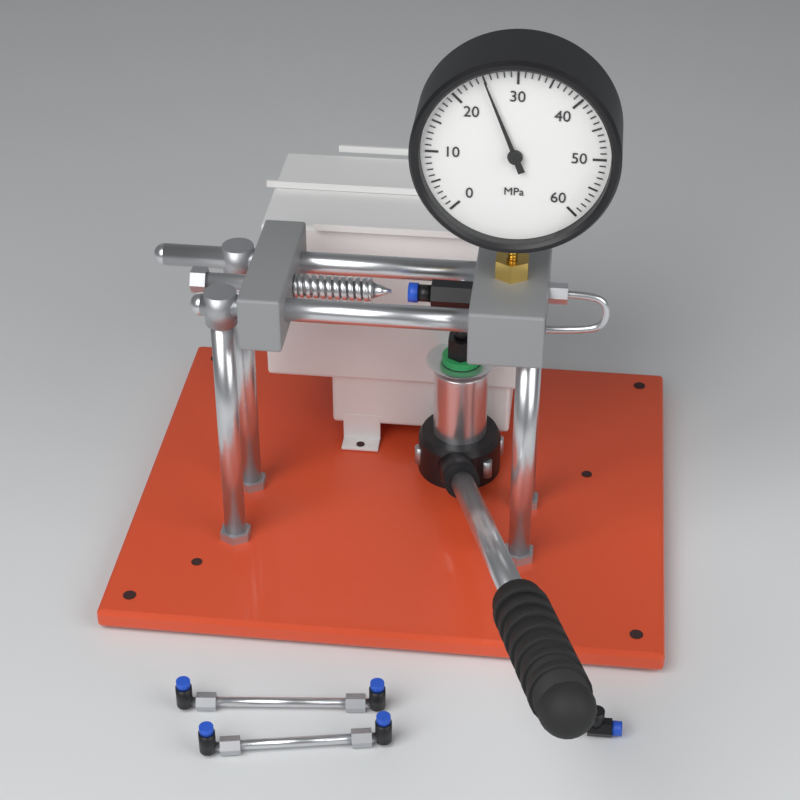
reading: 25 MPa
